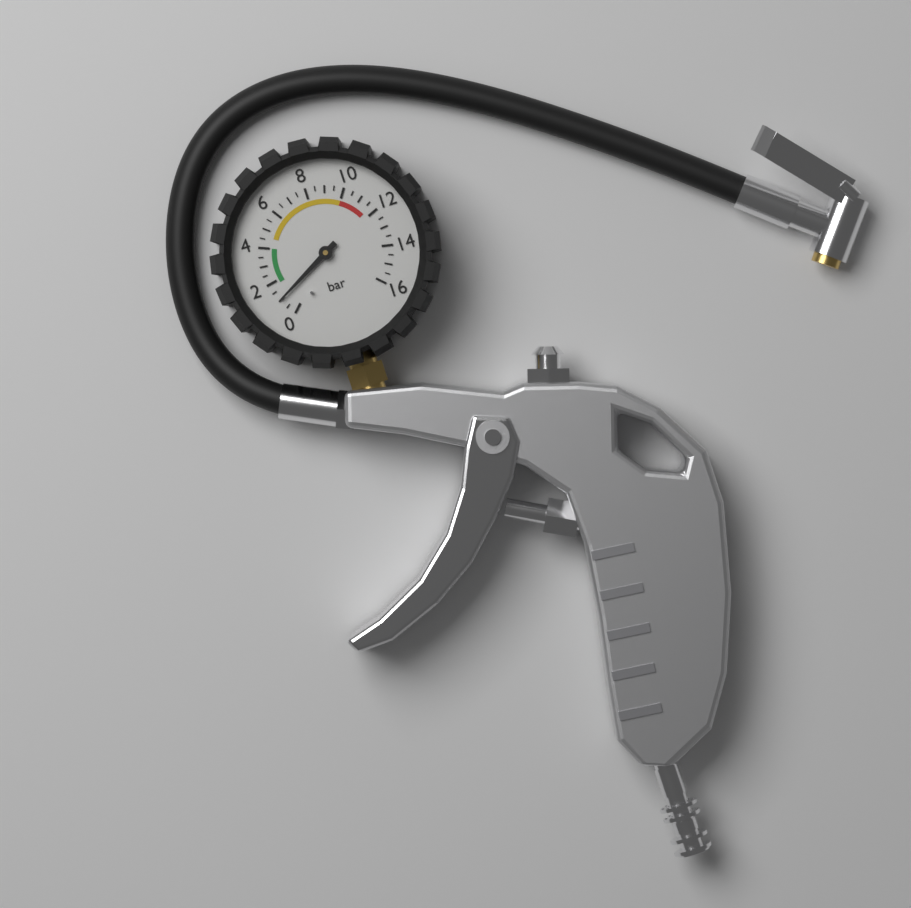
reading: 1.0 bar
